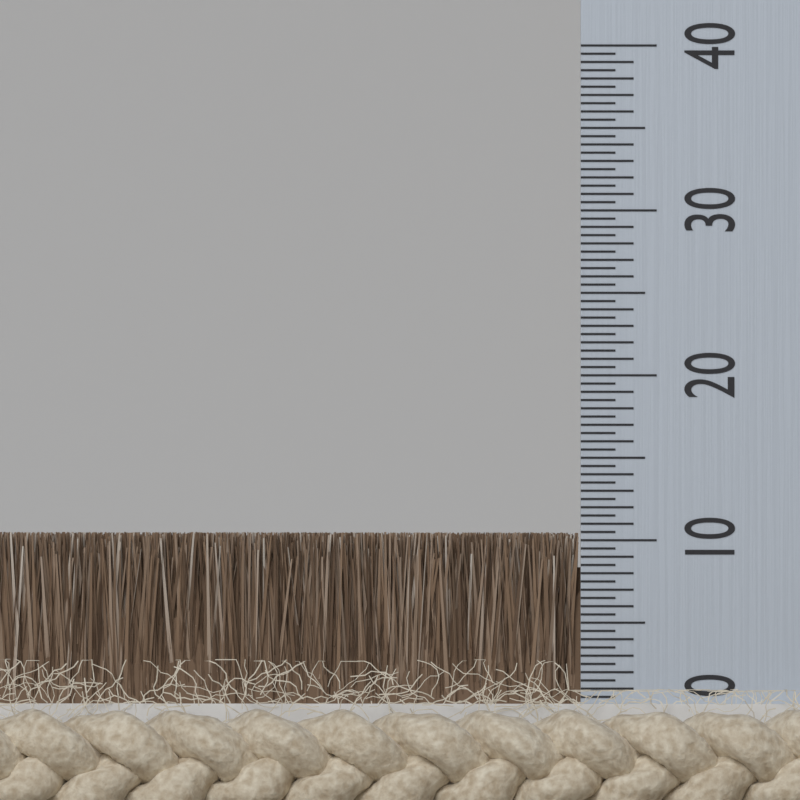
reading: 10.5 (no unit)
